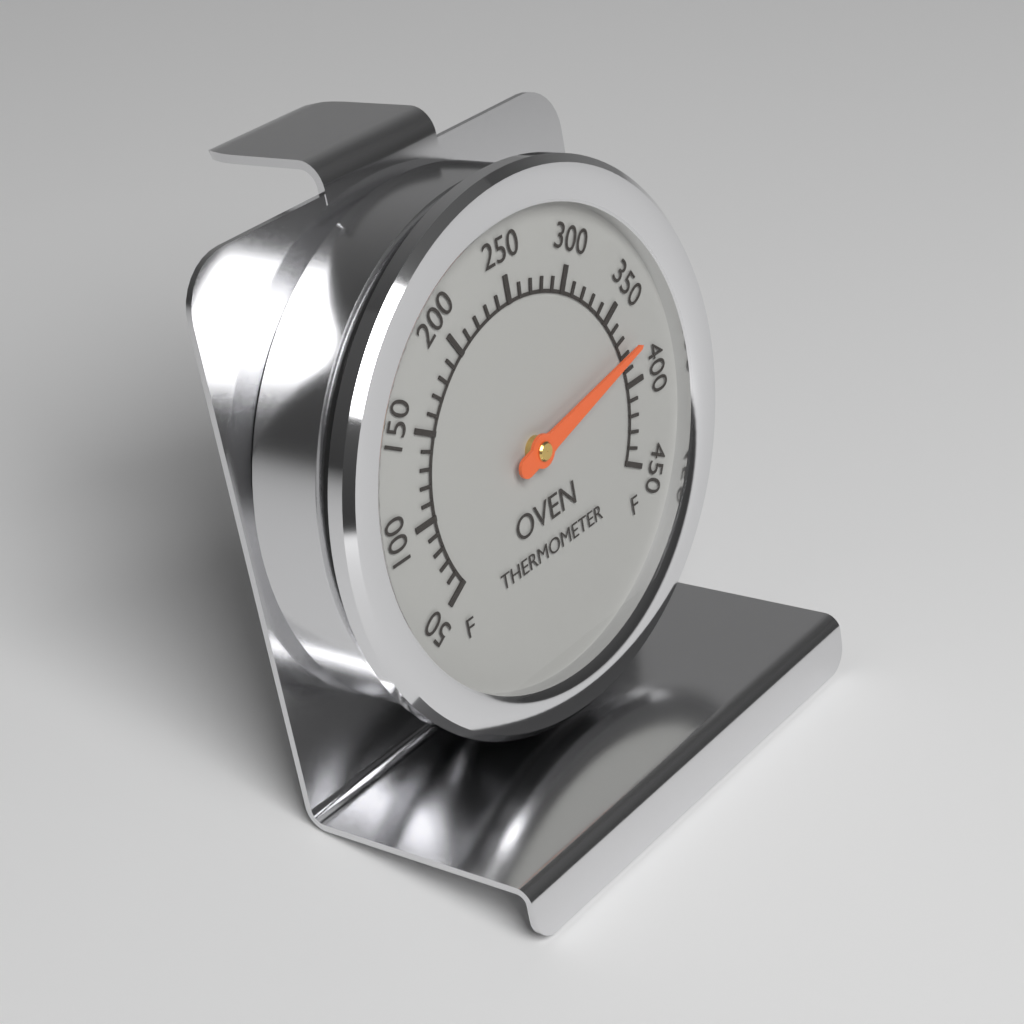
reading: 380 °F
